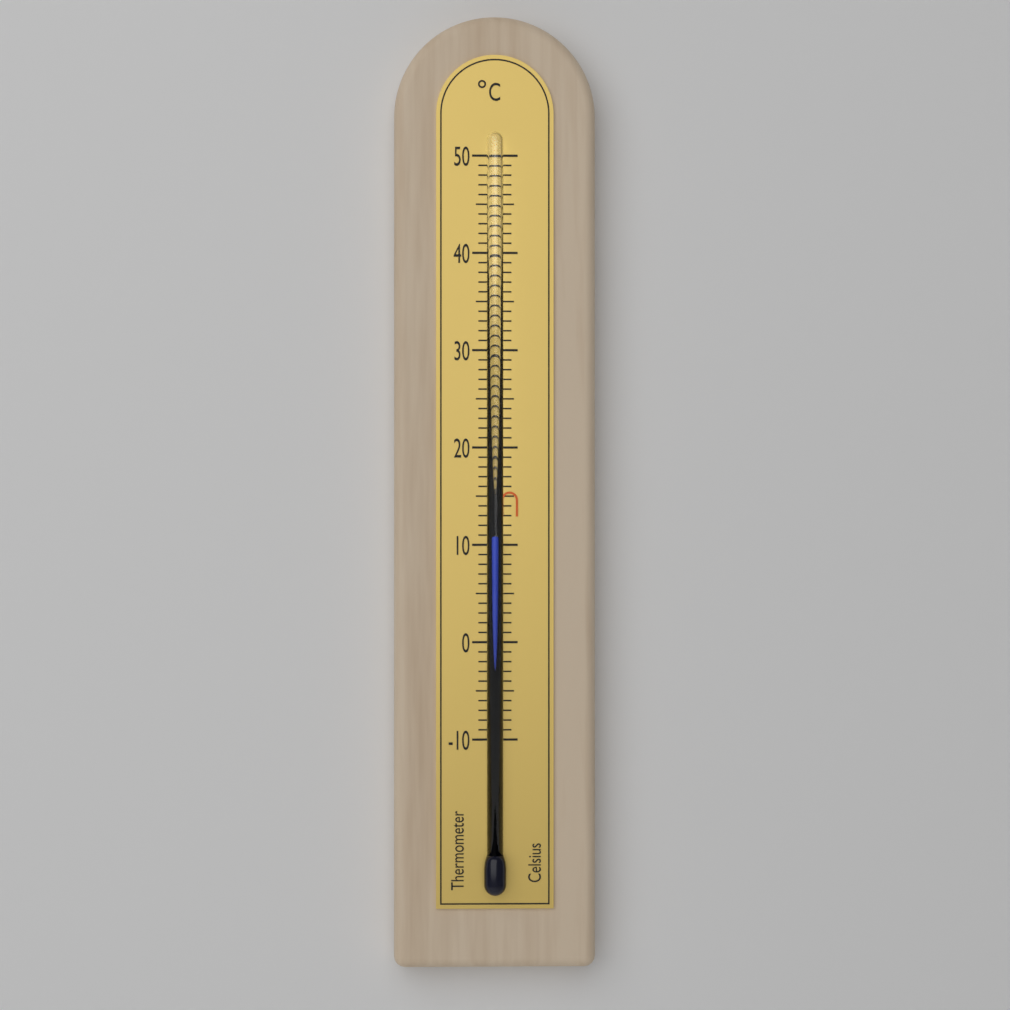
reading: 11 °C
